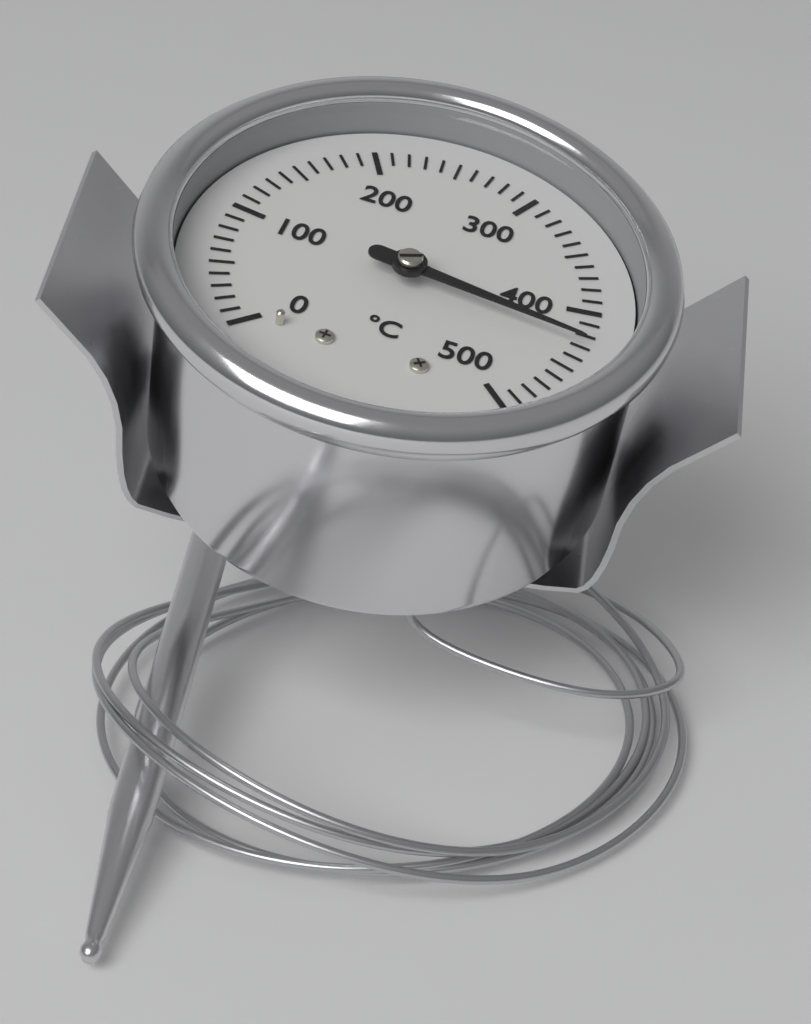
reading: 430 °C
